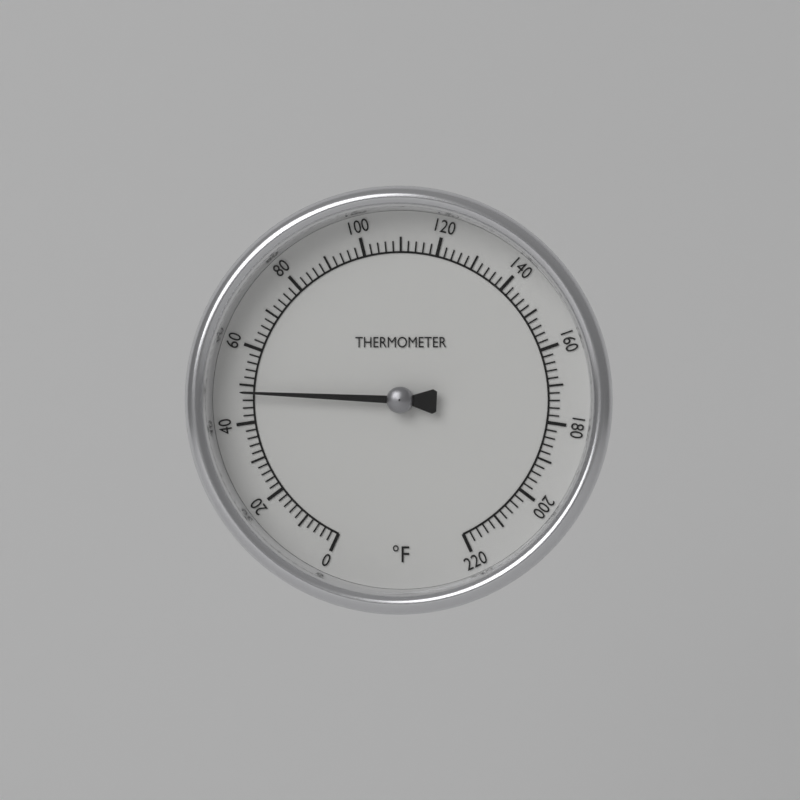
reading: 48 °F
